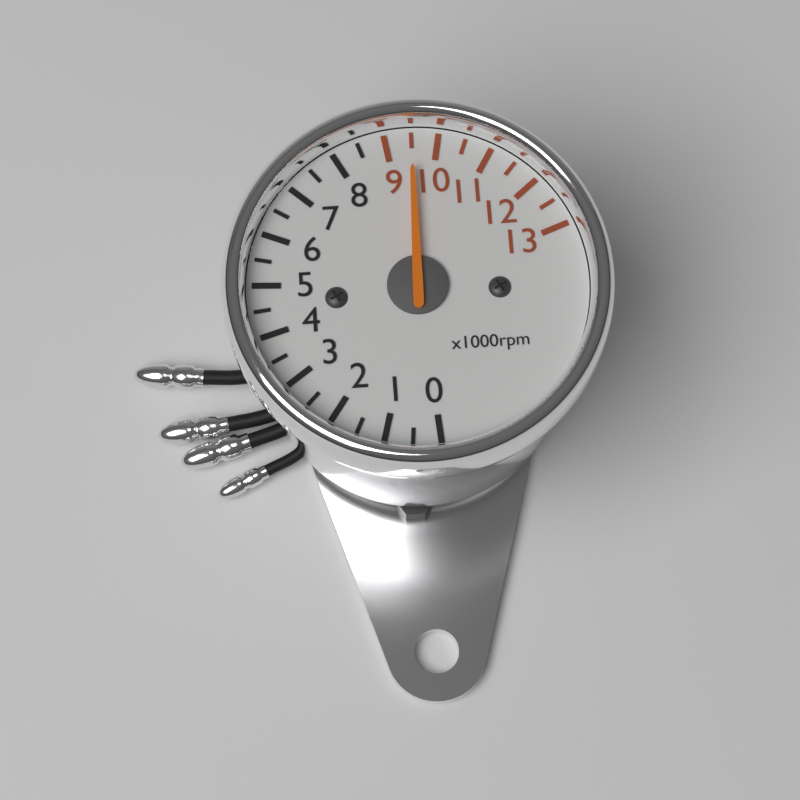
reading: 9500 rpm
